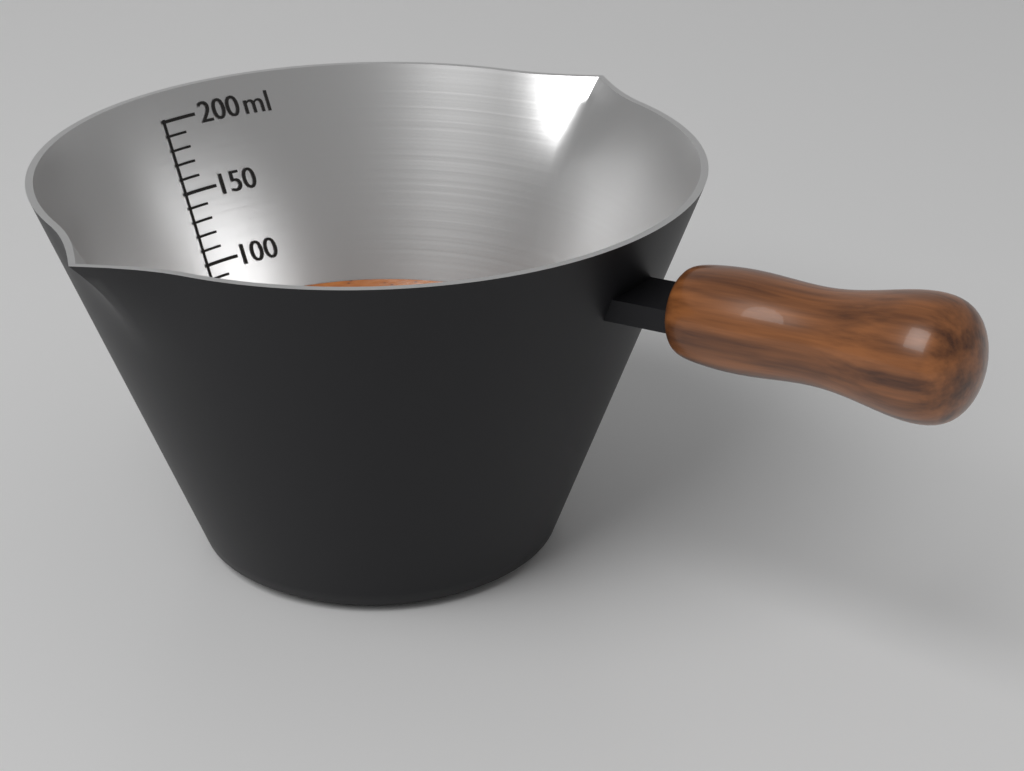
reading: 70 ml
